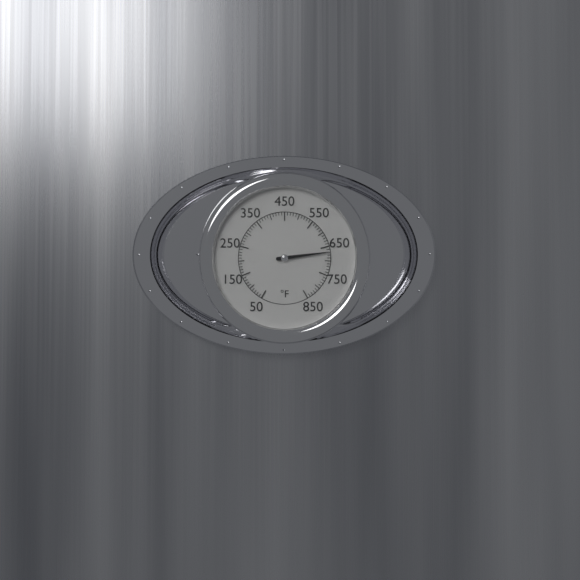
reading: 670 °F
